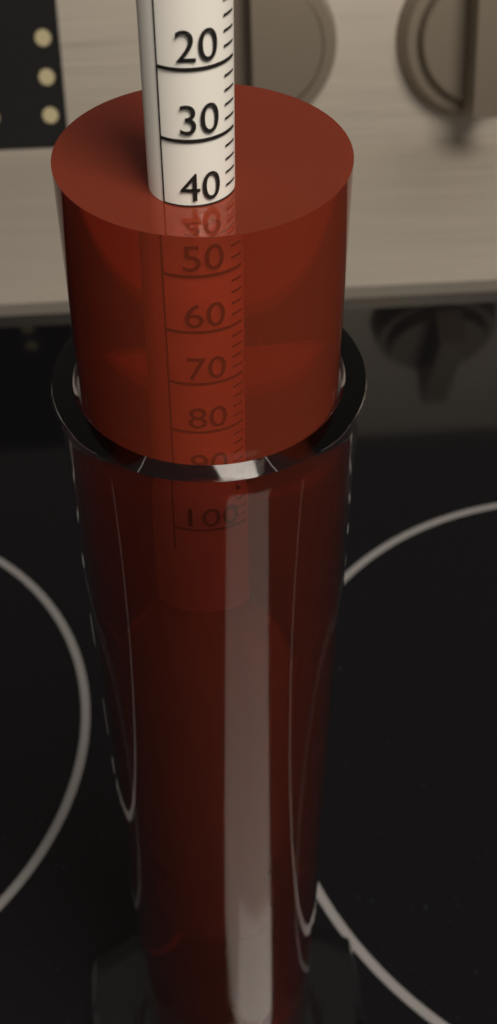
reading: 40 (no unit)
